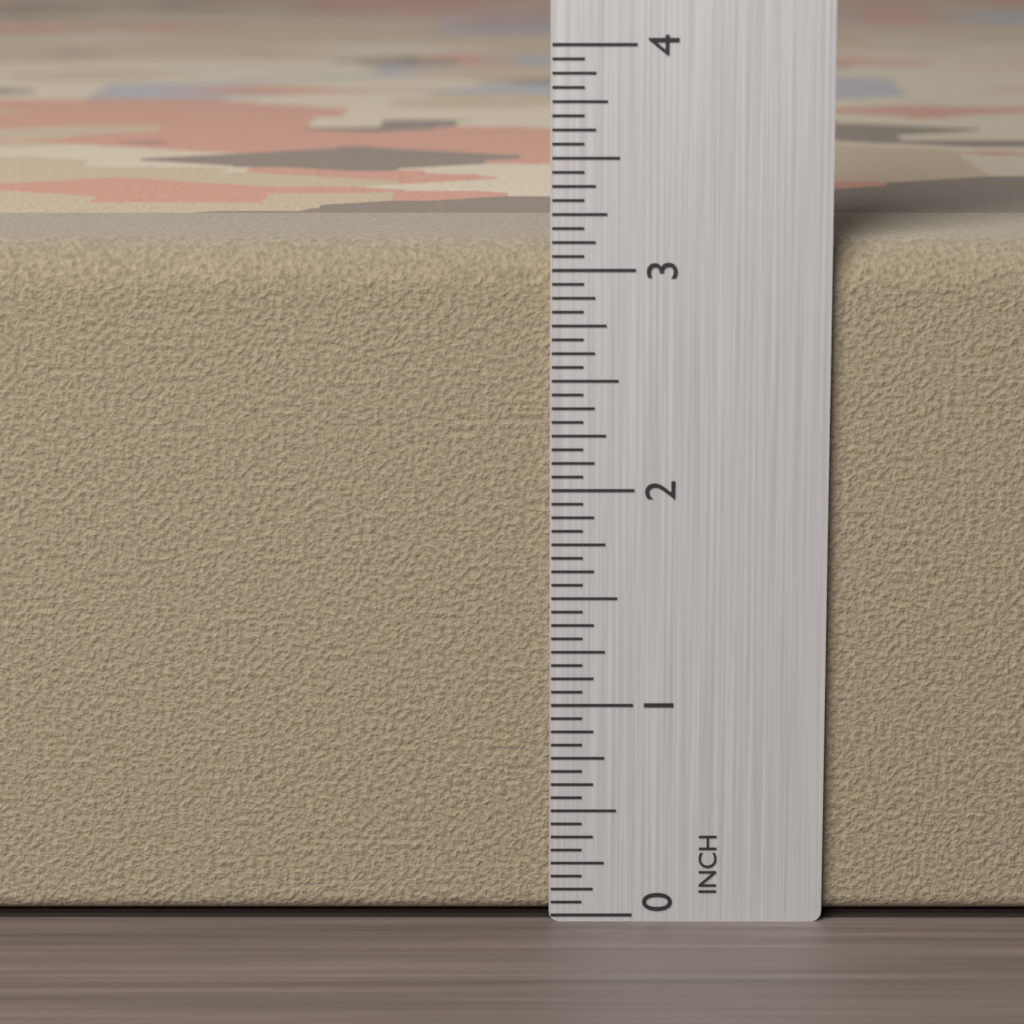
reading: 3.1250 in
